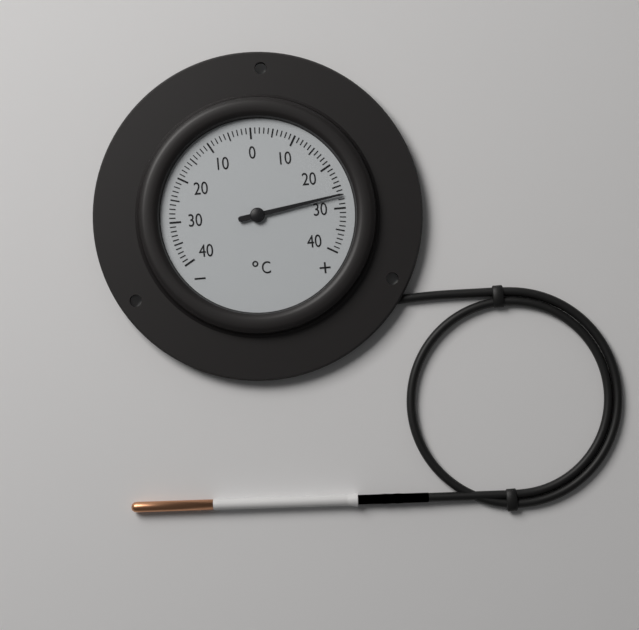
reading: 27 °C
